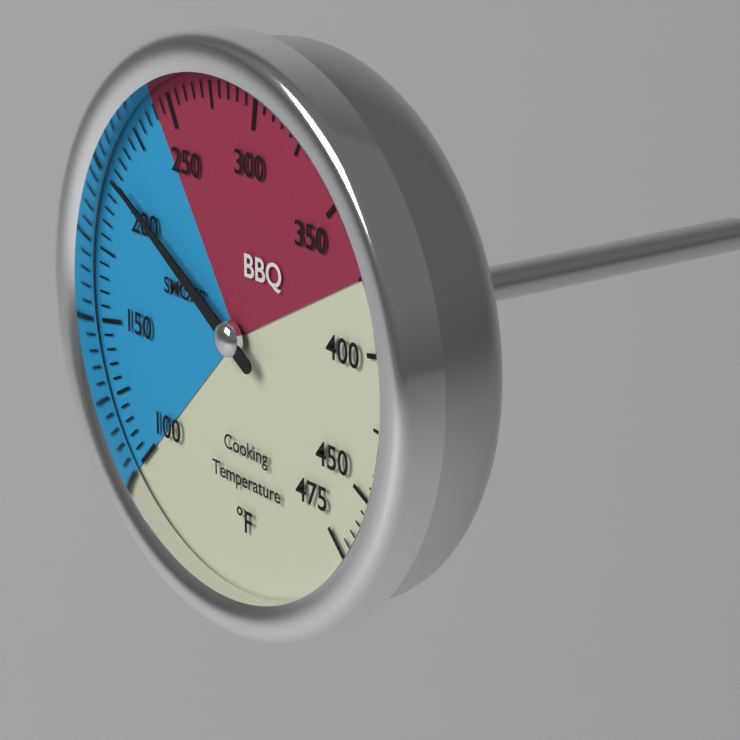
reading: 205 °F
